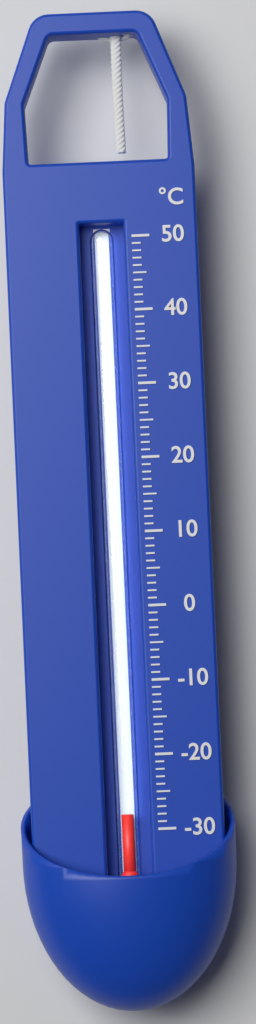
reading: -28 °C
